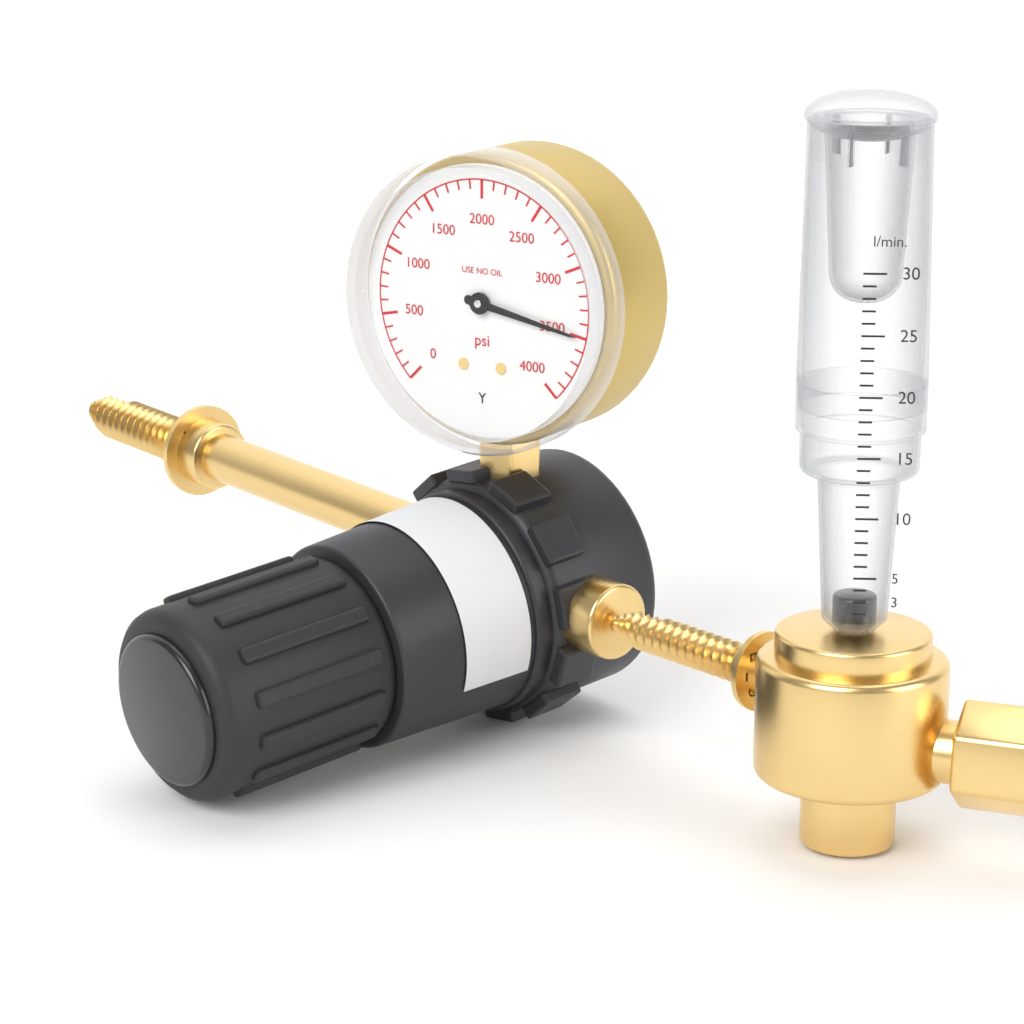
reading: 3500 psi
